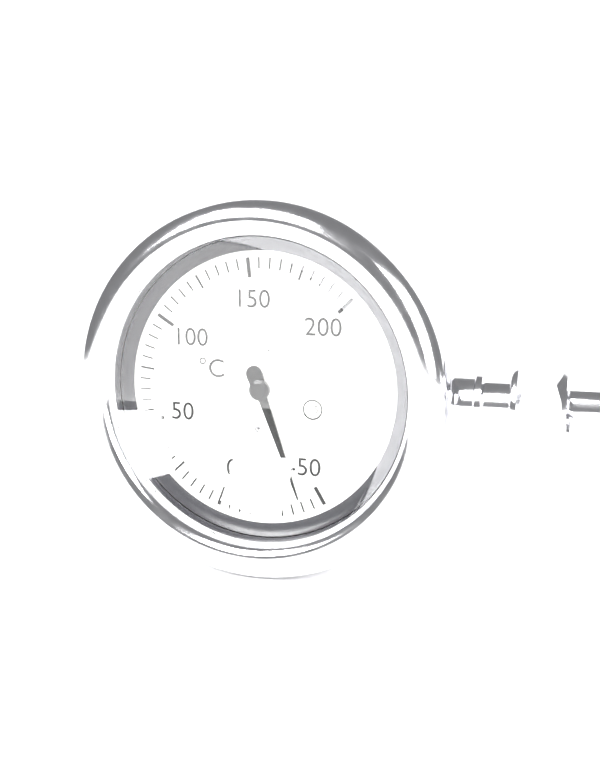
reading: -40 °C
